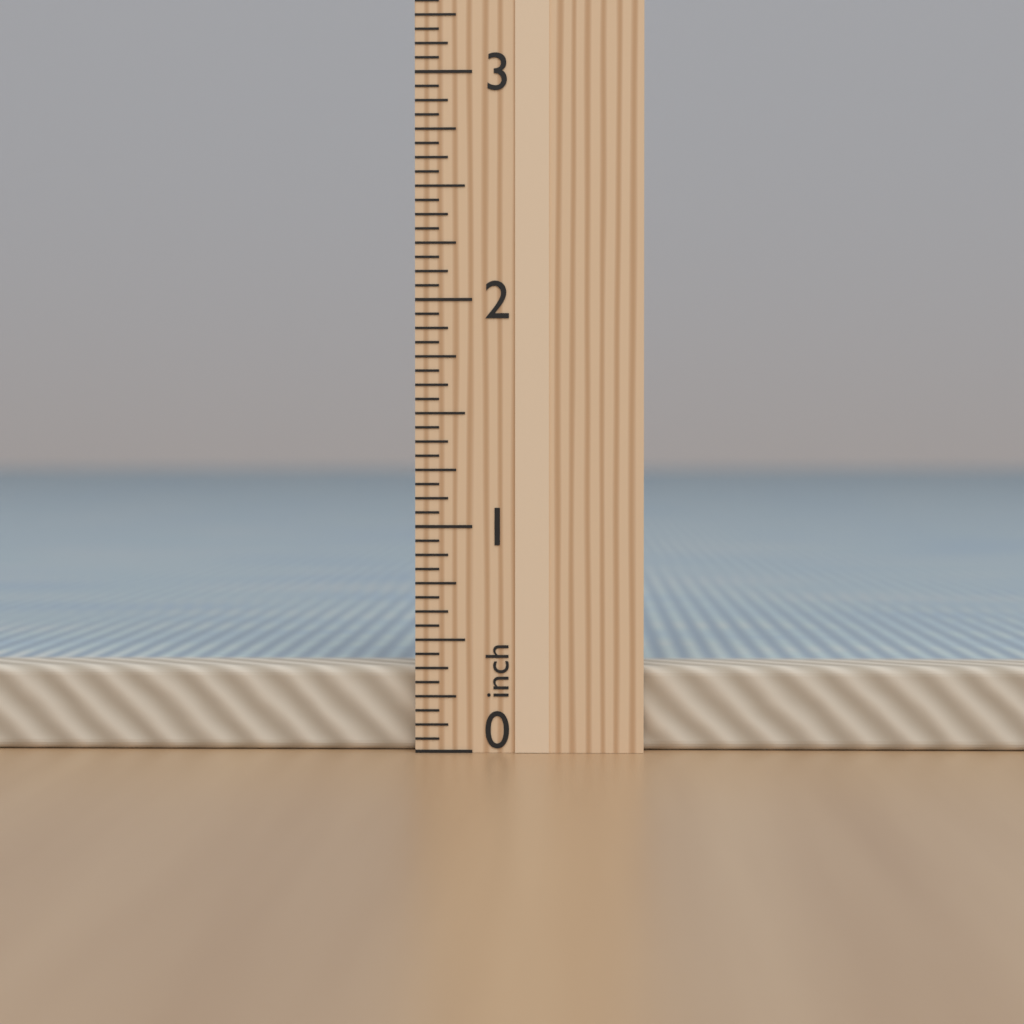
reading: 0.3750 in
